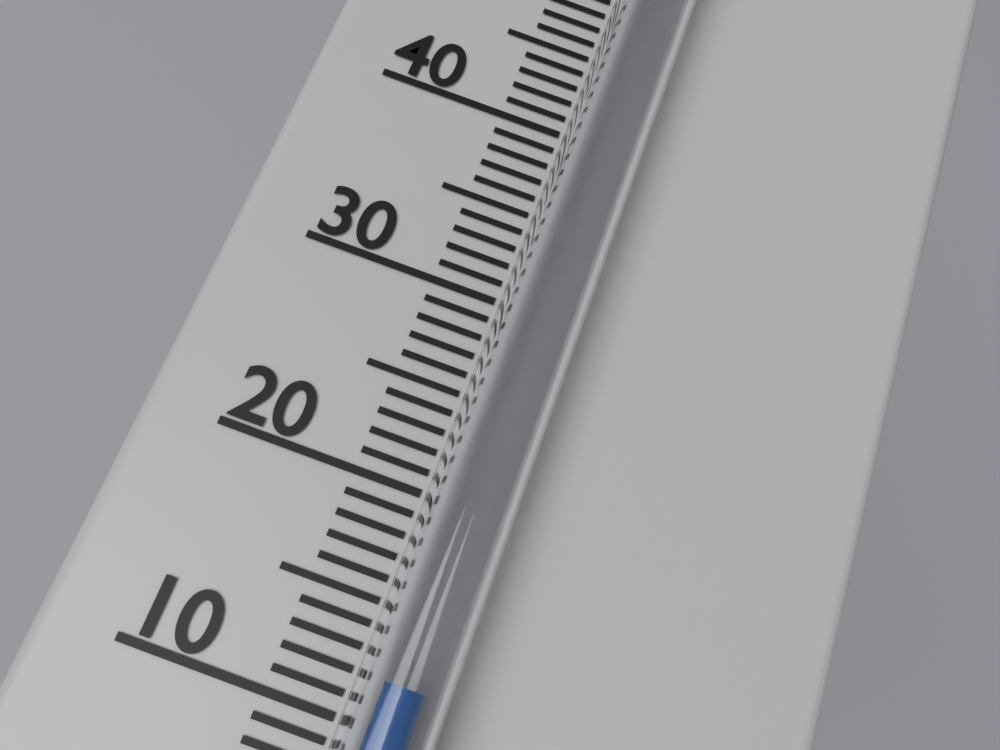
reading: 12 °C
